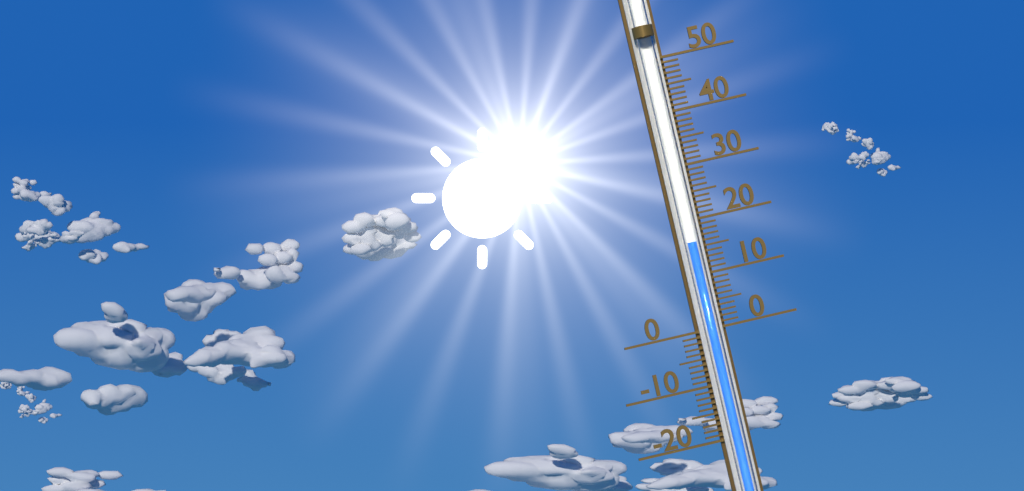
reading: 16 (no unit)
